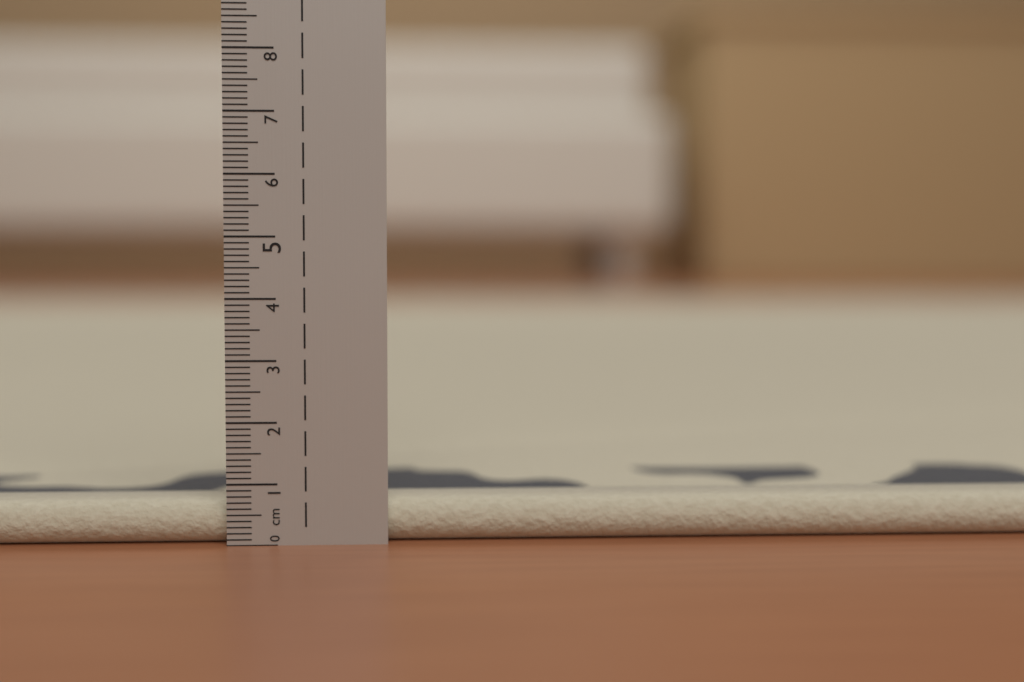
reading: 0.7 cm
